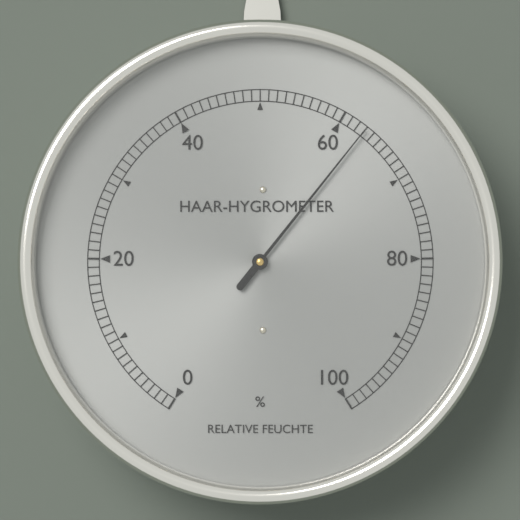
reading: 63 %
